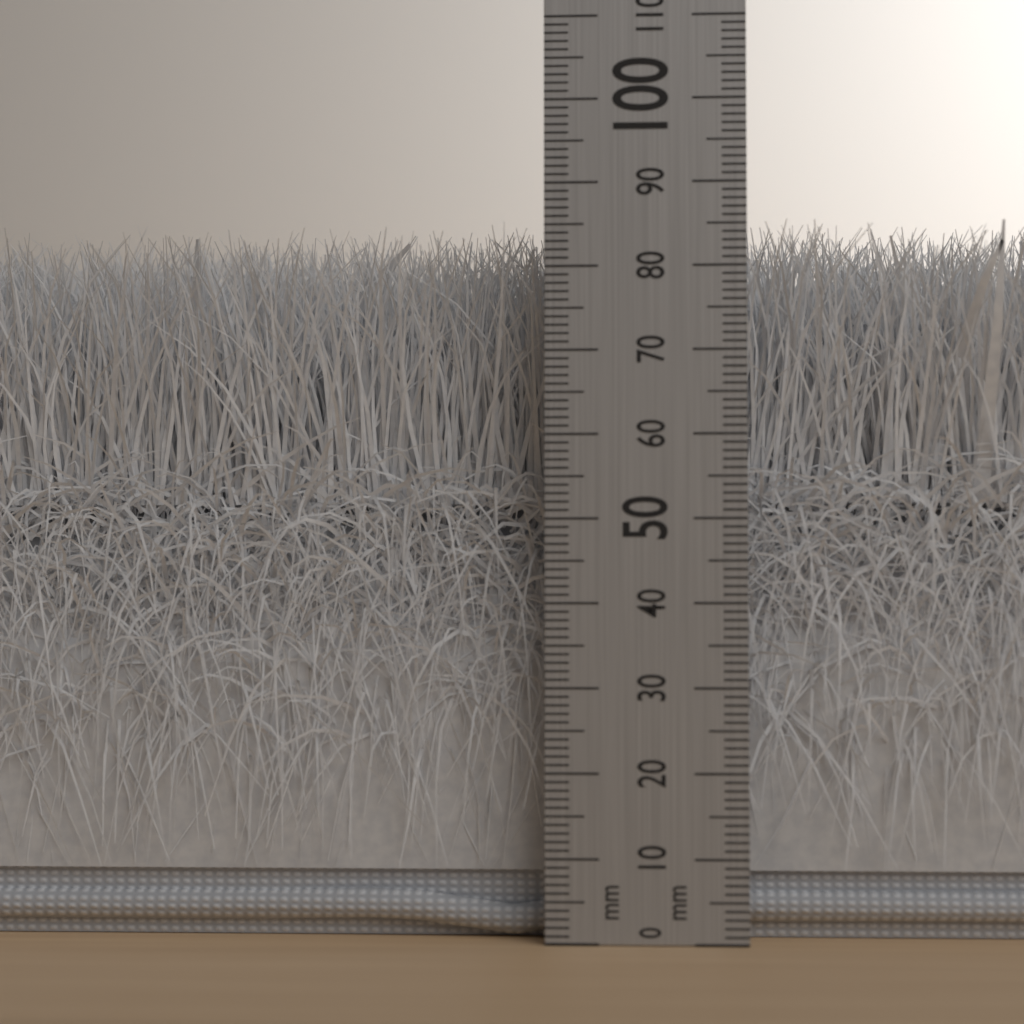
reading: 86 mm
